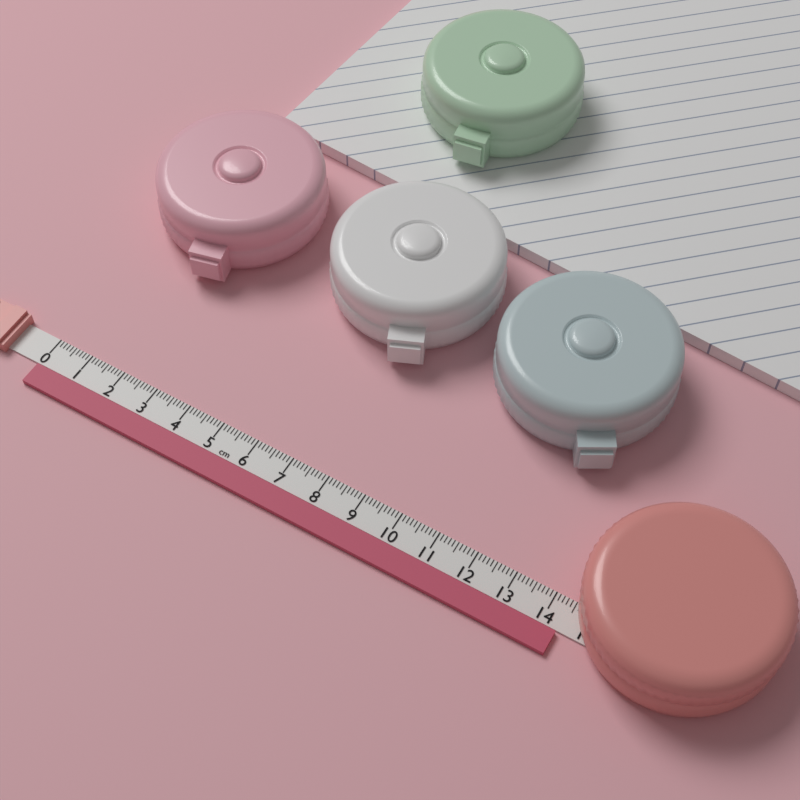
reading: 14.4 cm
